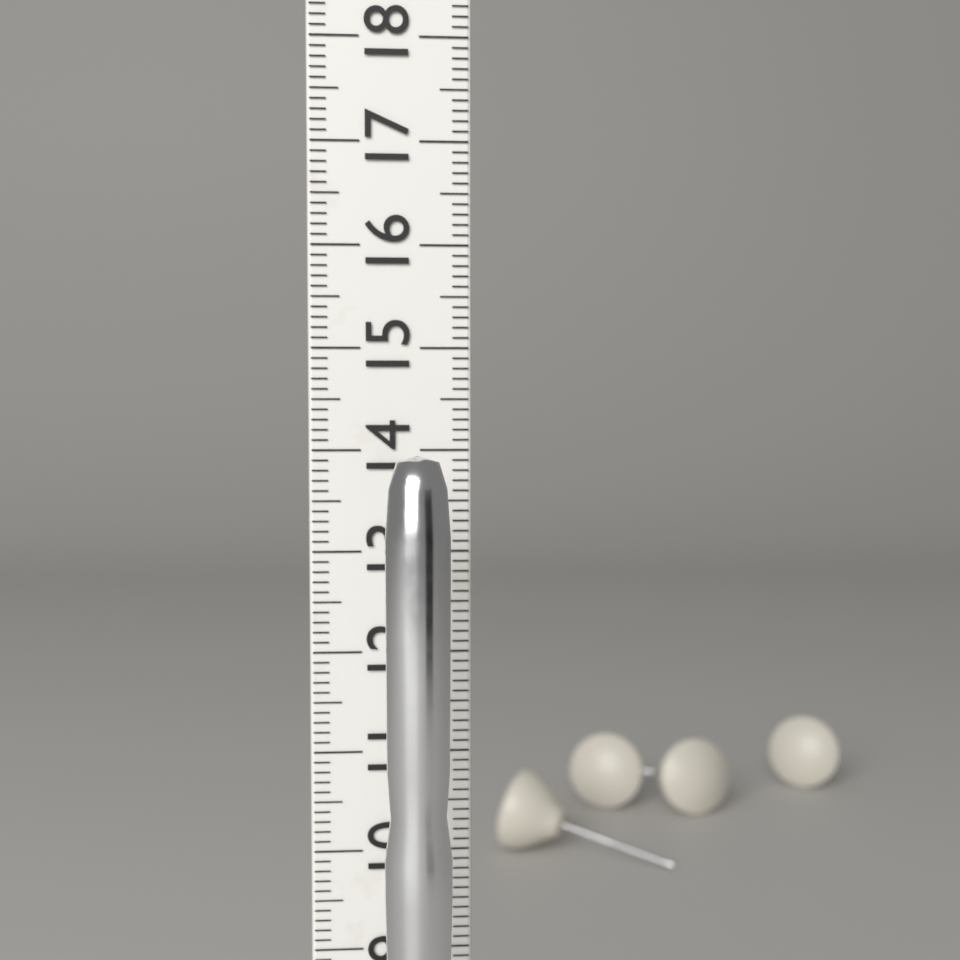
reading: 14.0 cm
